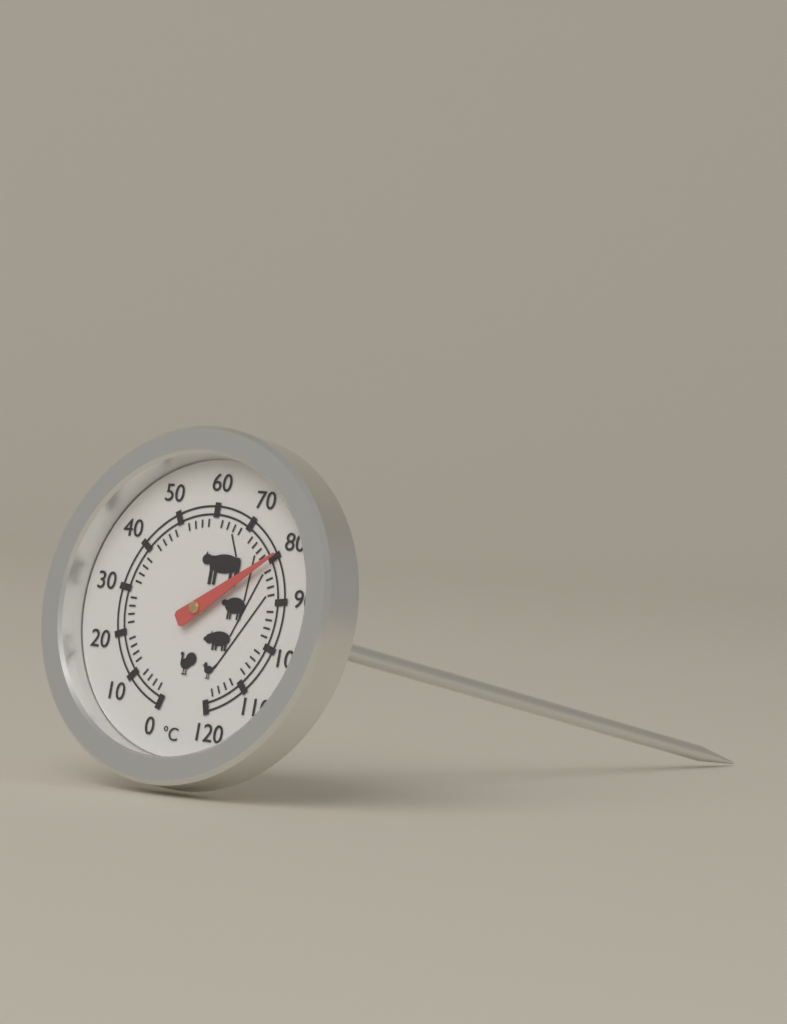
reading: 80 °C
